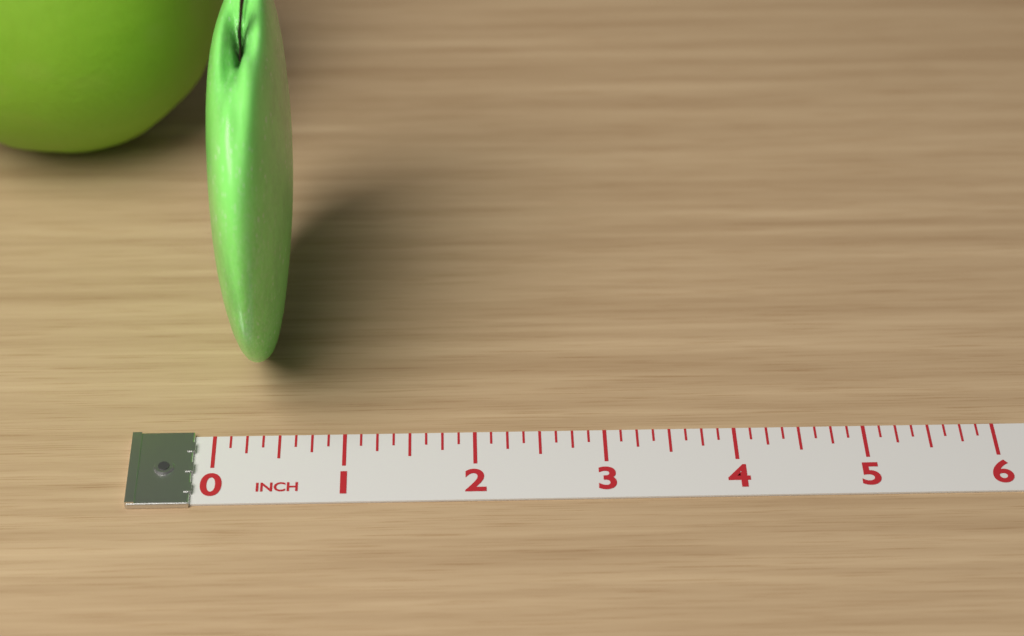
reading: 0.625 inch
